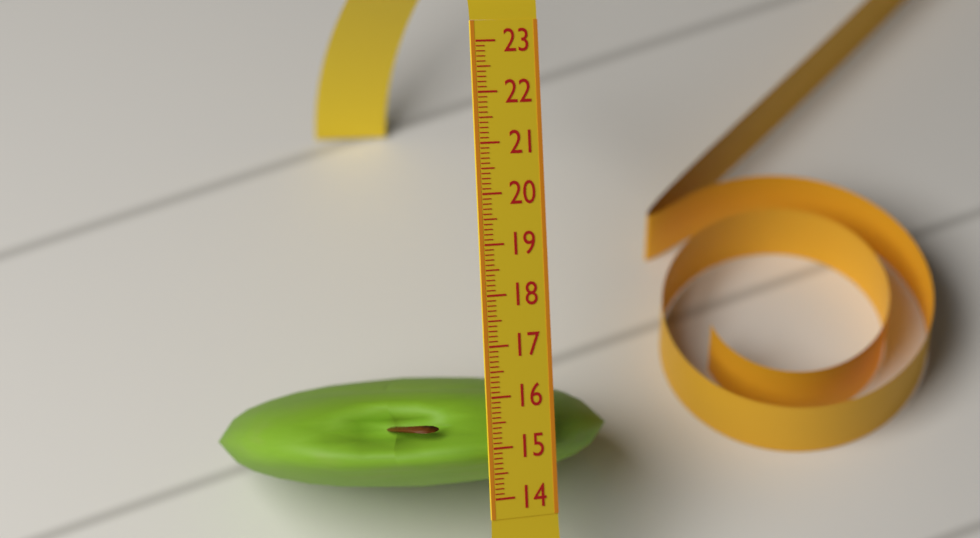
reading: 16.2 (no unit)
